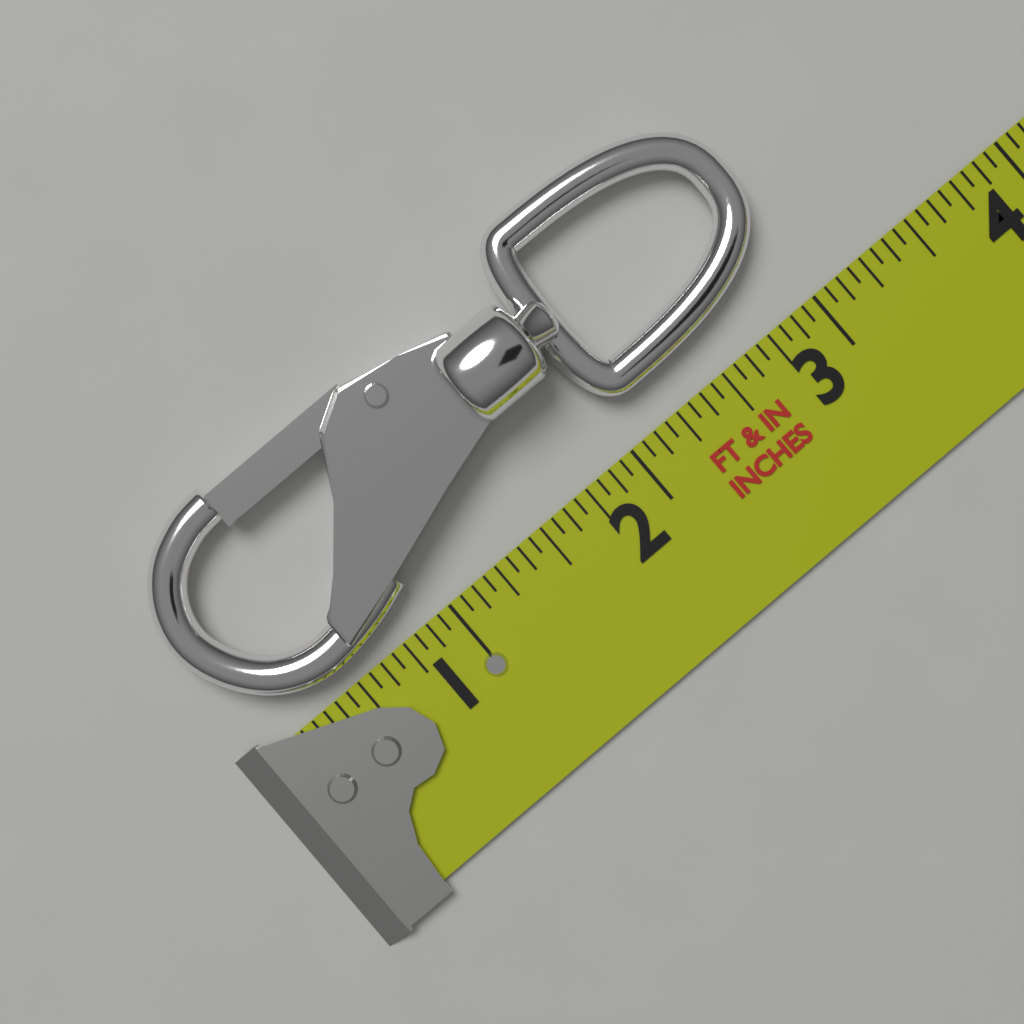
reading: 3.0625 in
